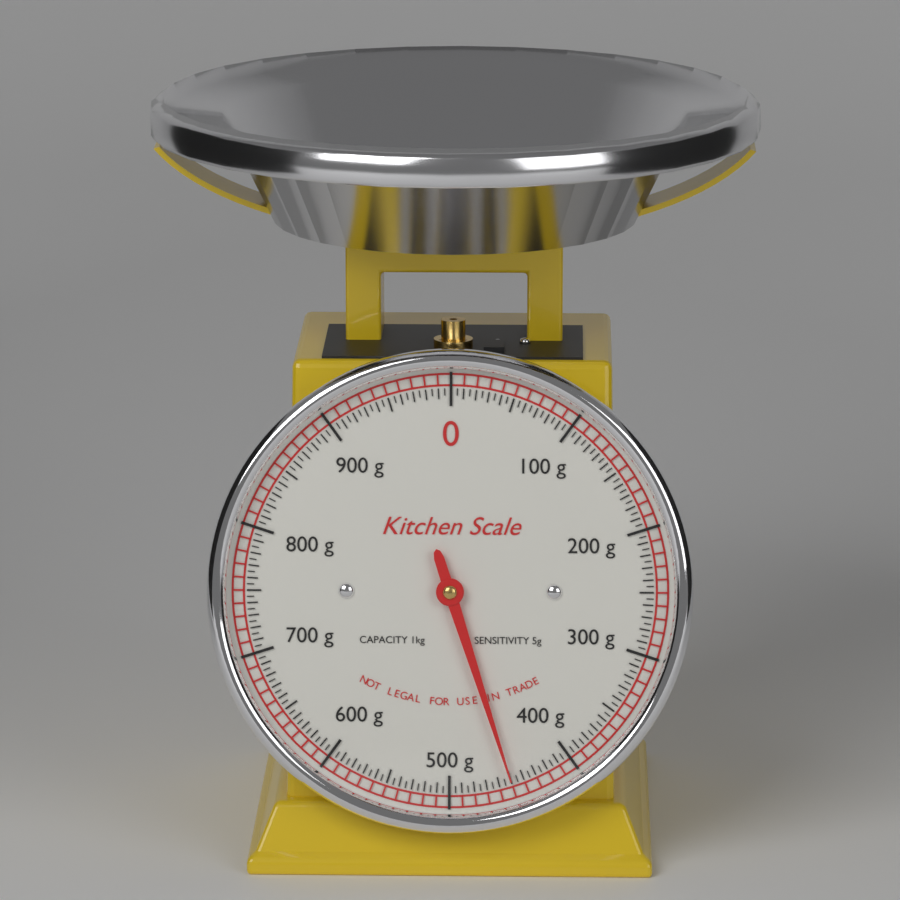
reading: 450 g
